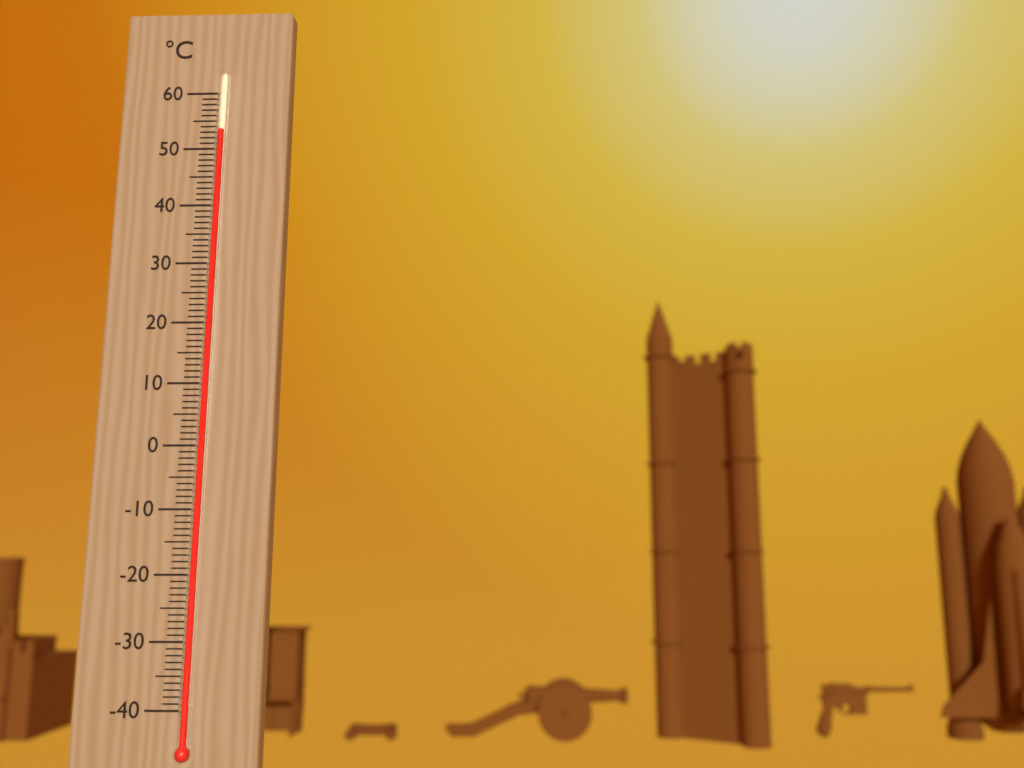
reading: 53 °C
